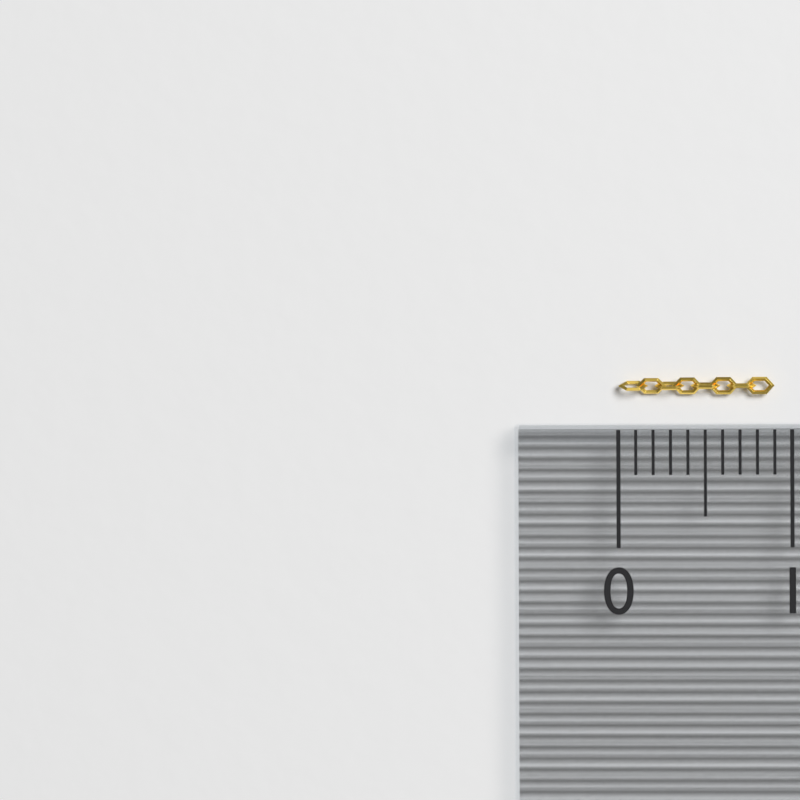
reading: 0.9 (no unit)
